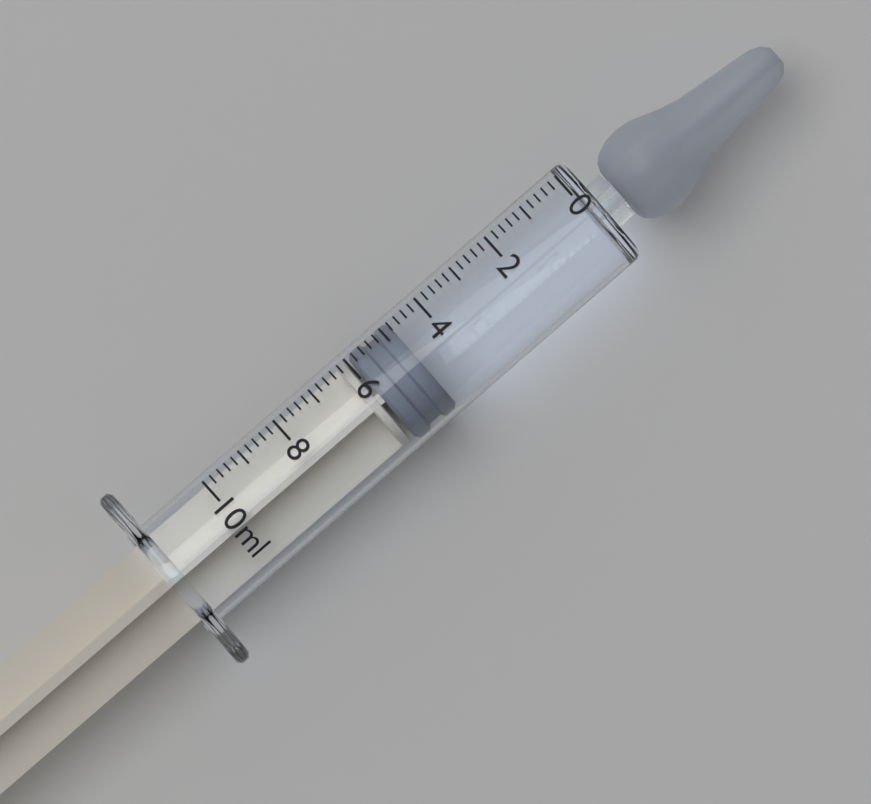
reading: 4.8 ml
